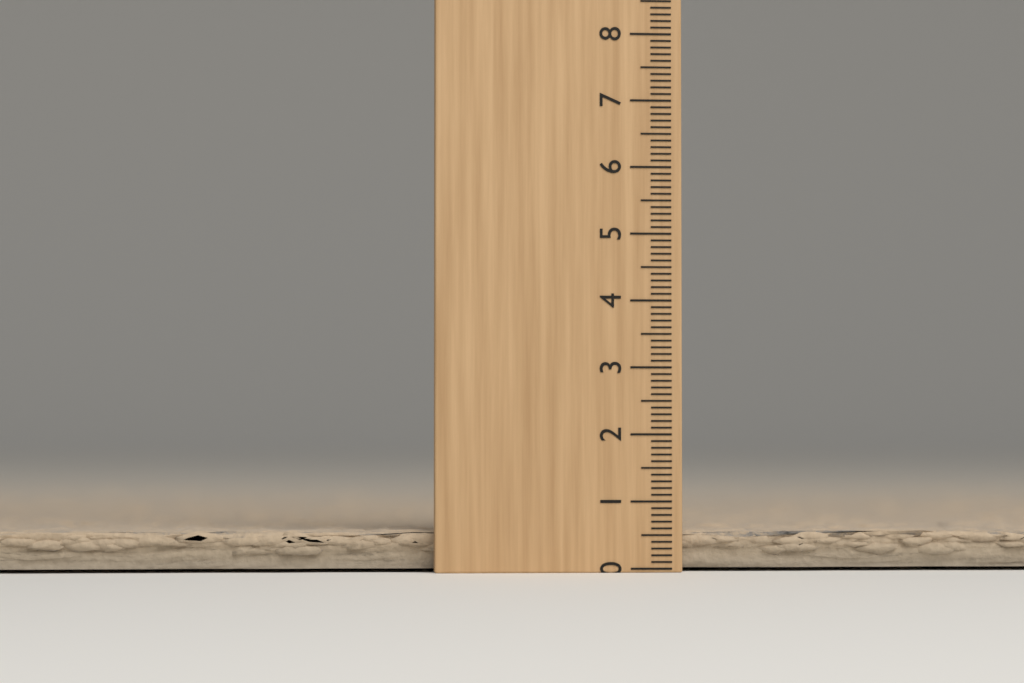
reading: 0.6 (no unit)
